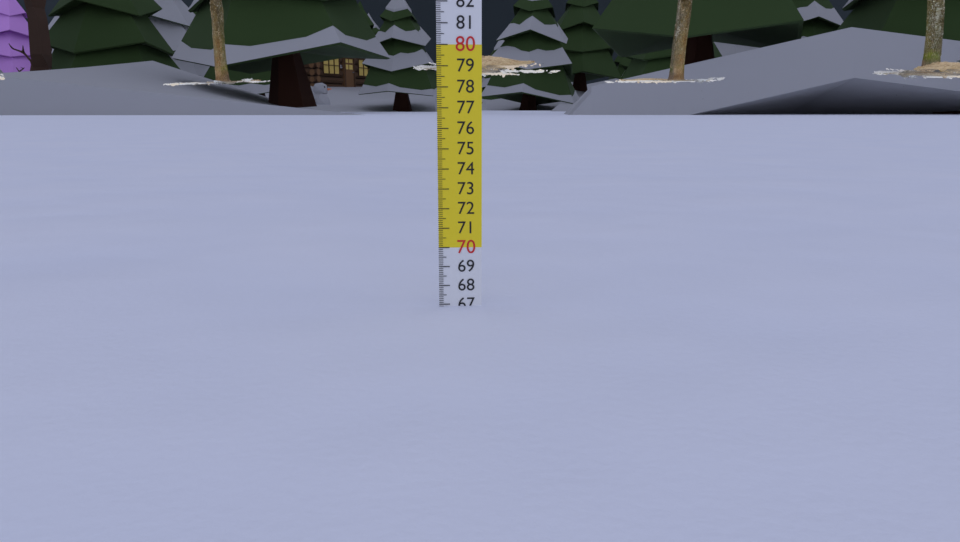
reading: 66.9 cm
